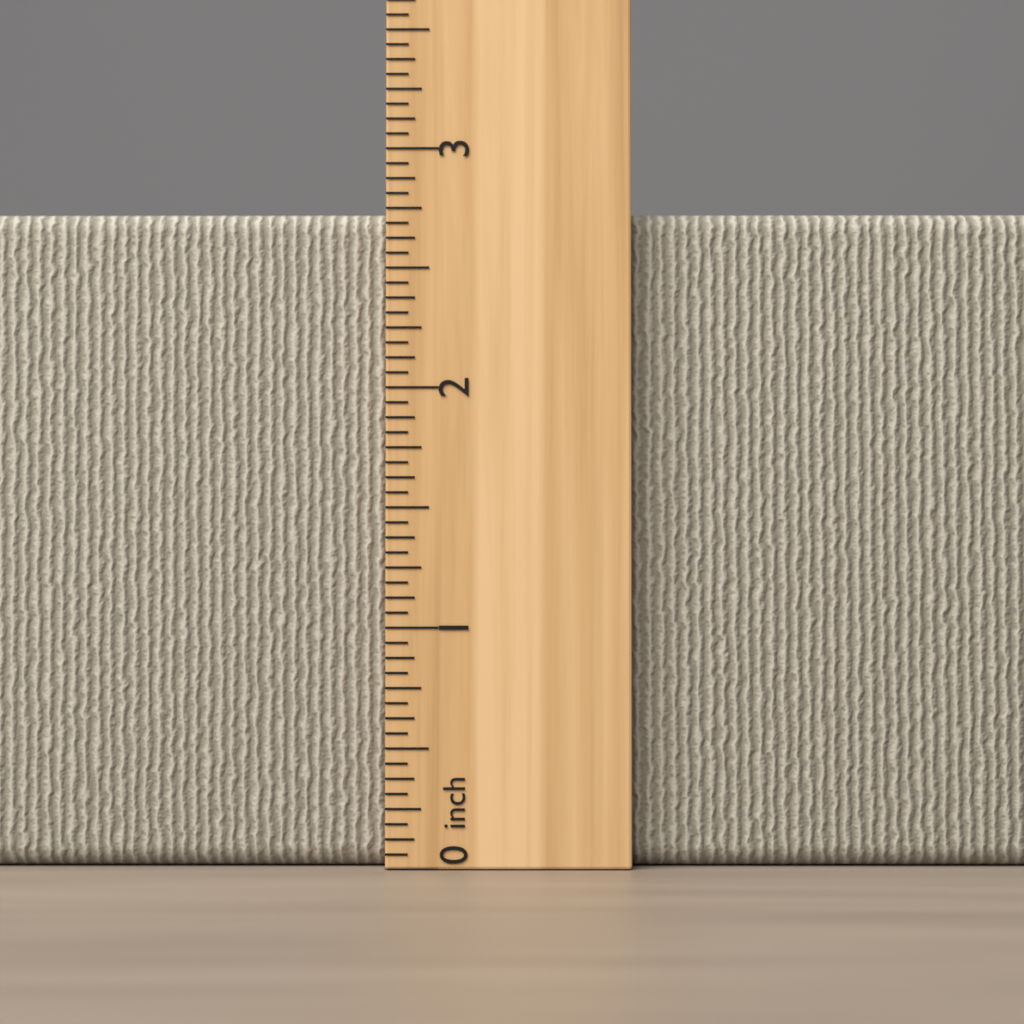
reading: 2.7500 inch
